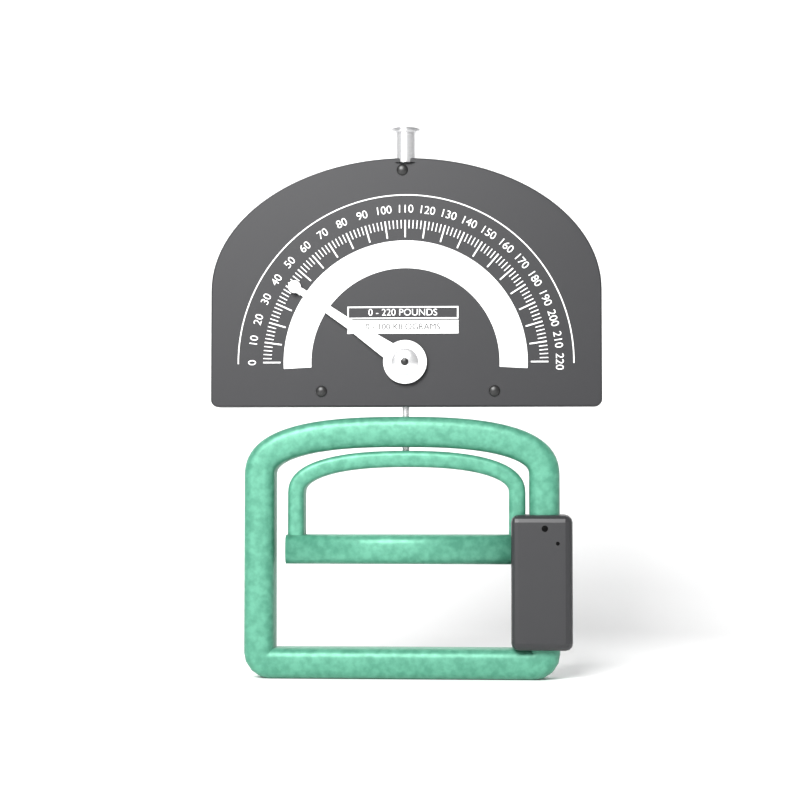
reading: 42 lb
